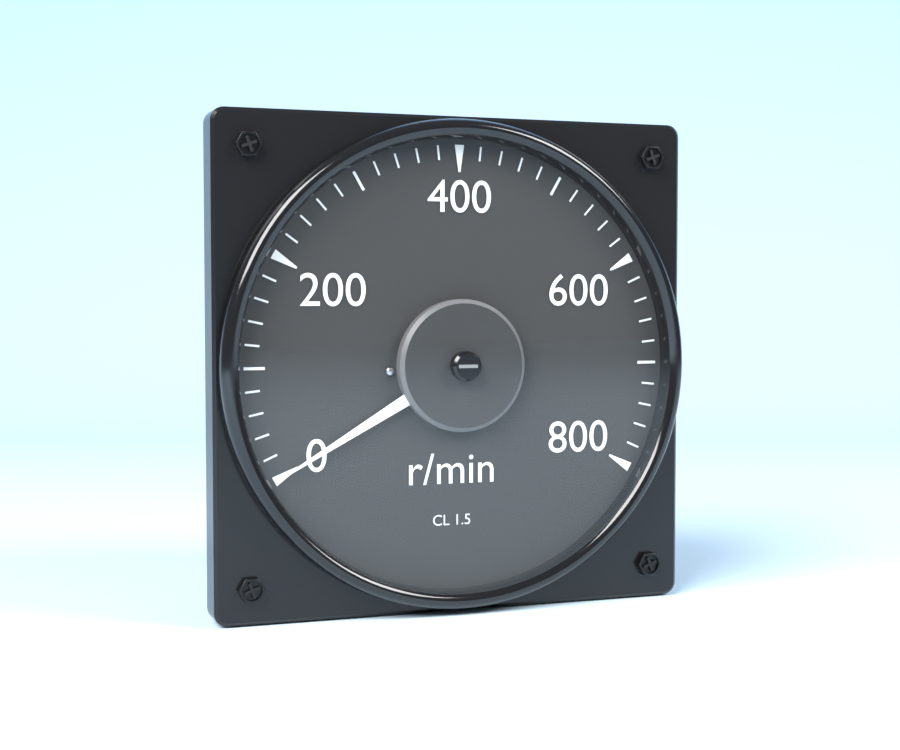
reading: 0 r/min
